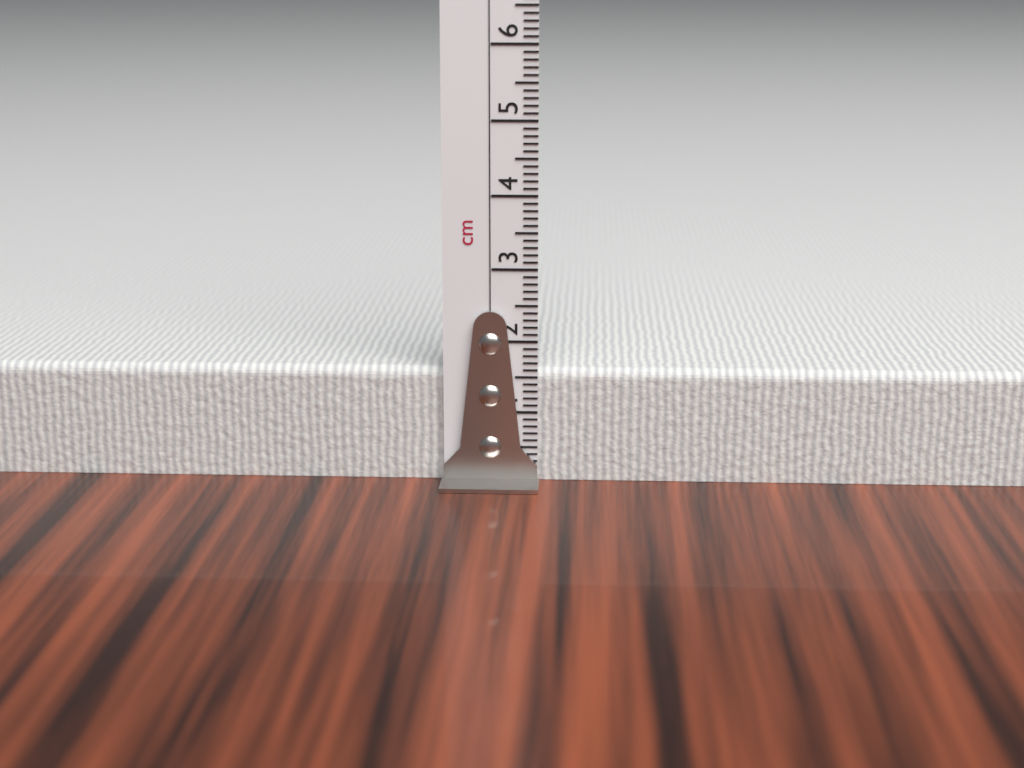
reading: 1.6 cm
